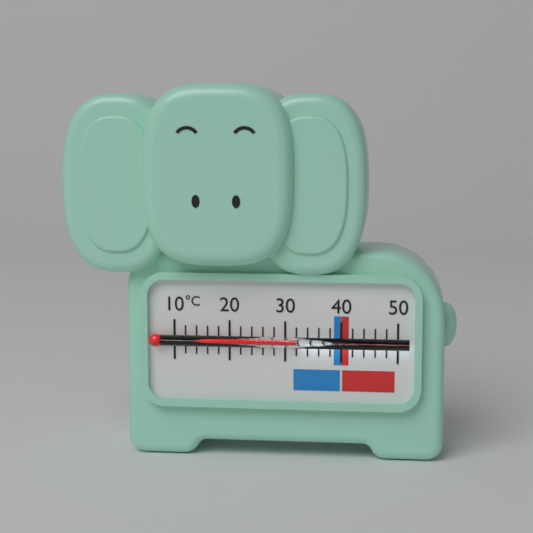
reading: 32 °C
